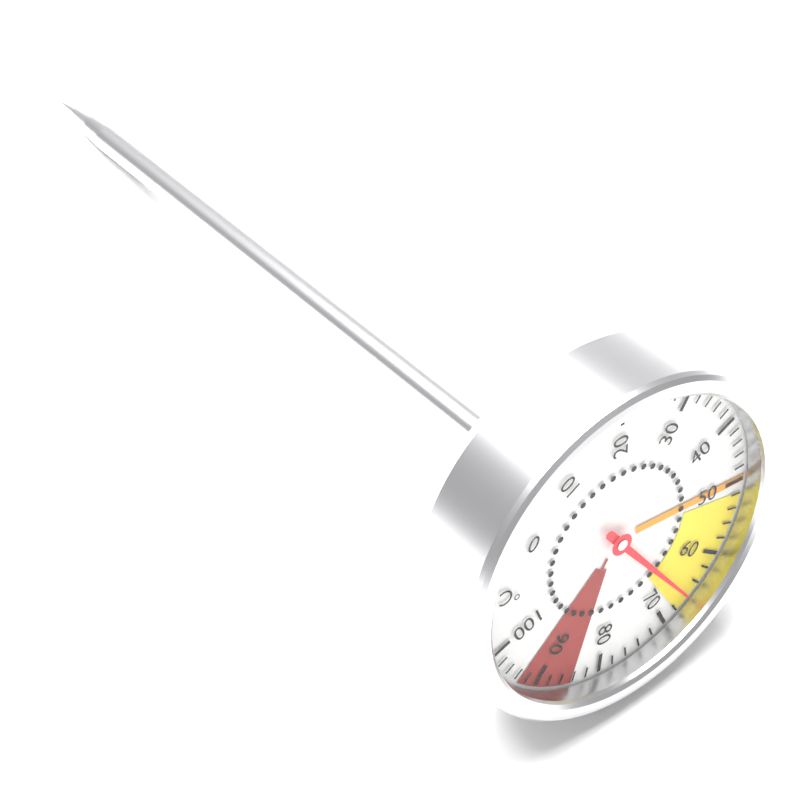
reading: 66 °C
